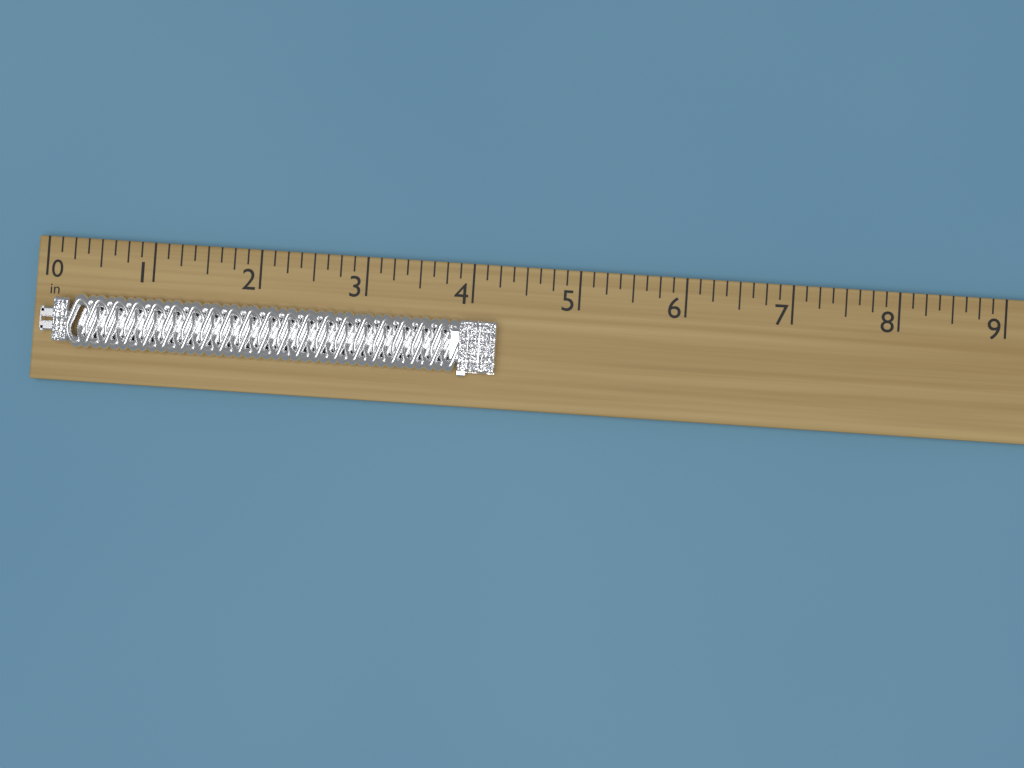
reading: 4.250 in
